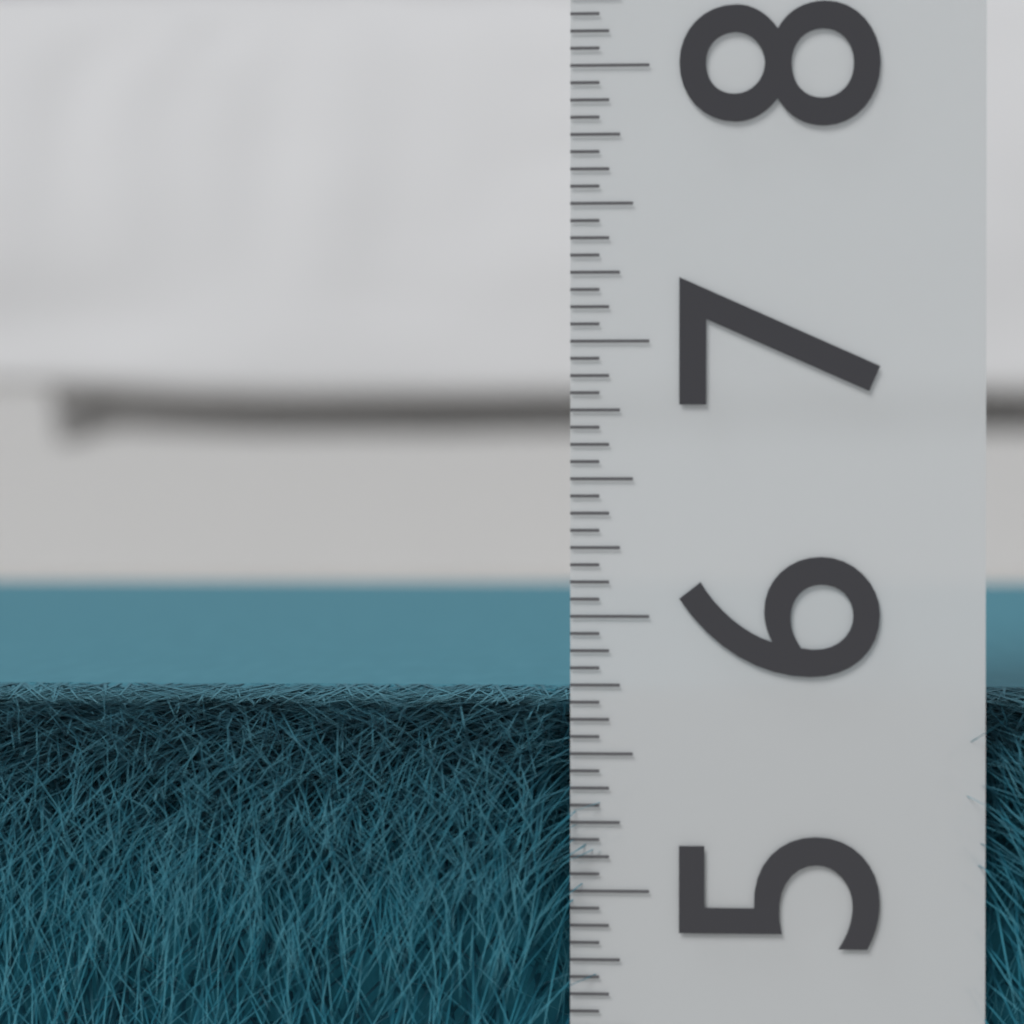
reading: 5.6875 (no unit)
